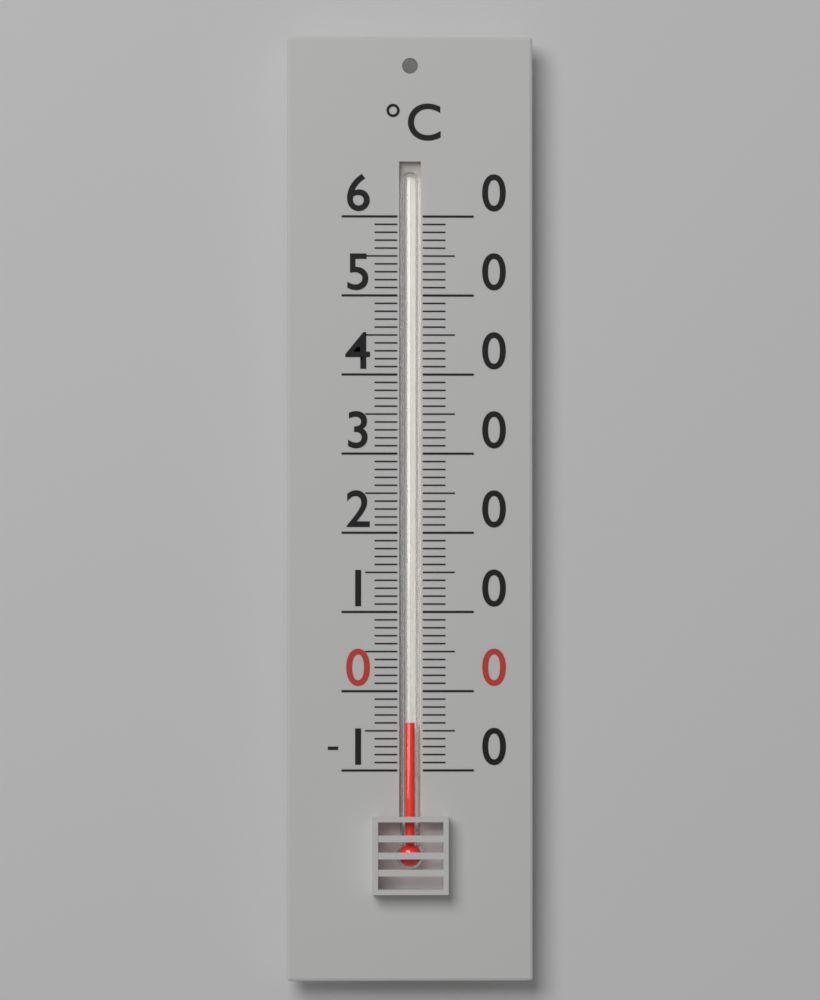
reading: -4 °C
